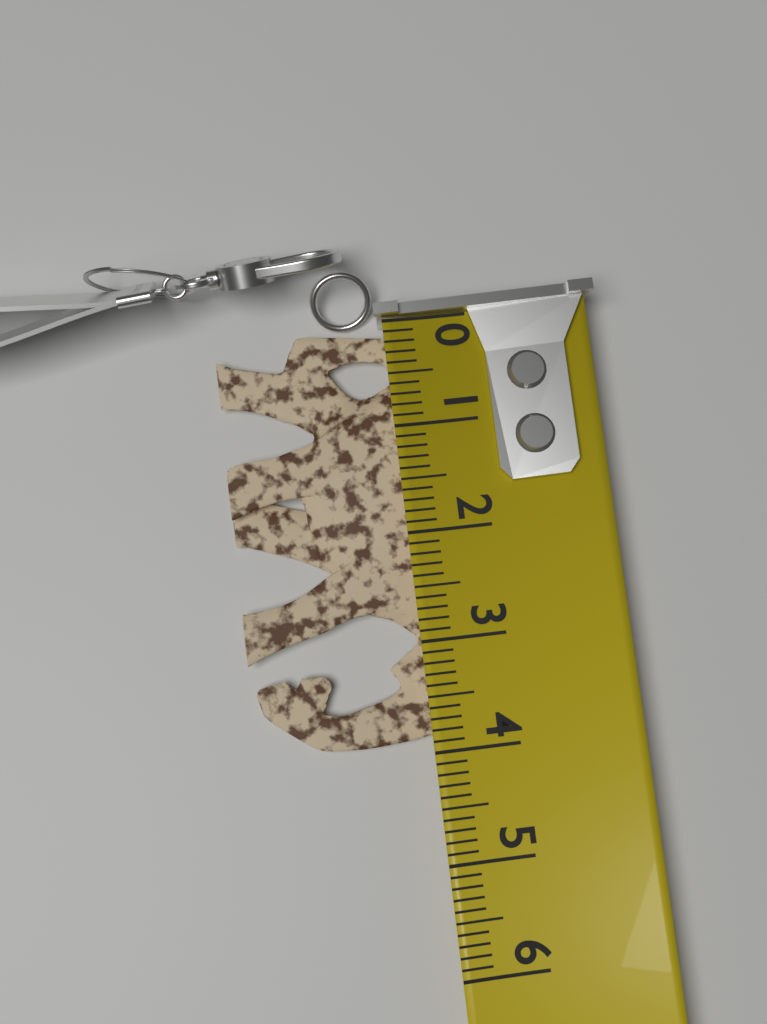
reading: 3.9 (no unit)
